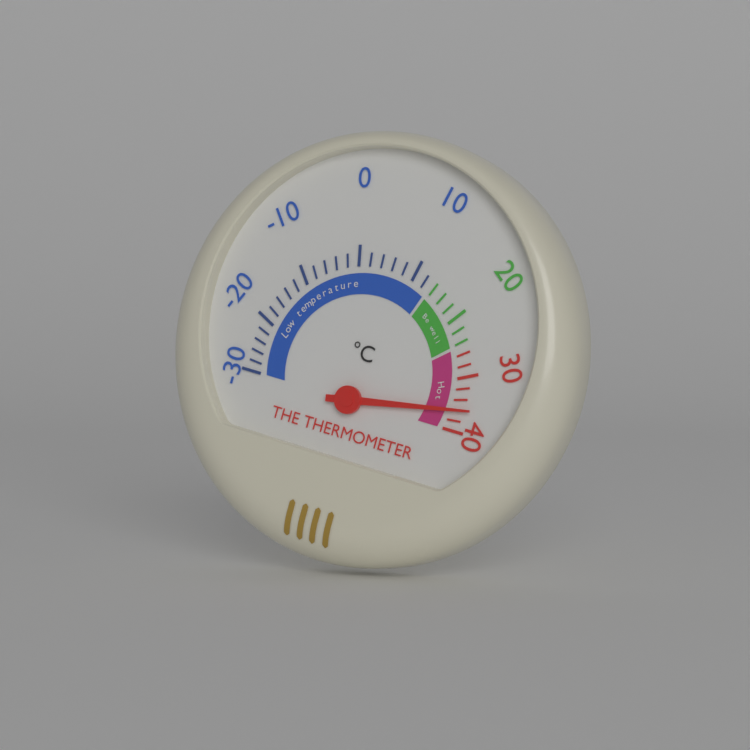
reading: 36 °C
